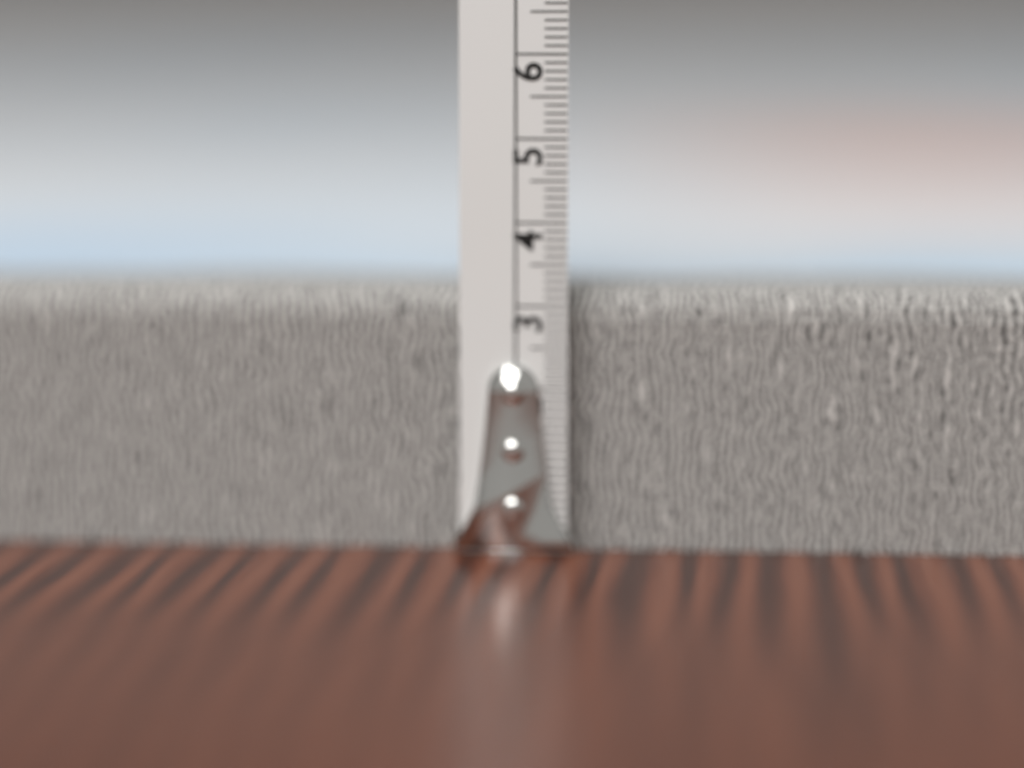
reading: 3.2 cm
